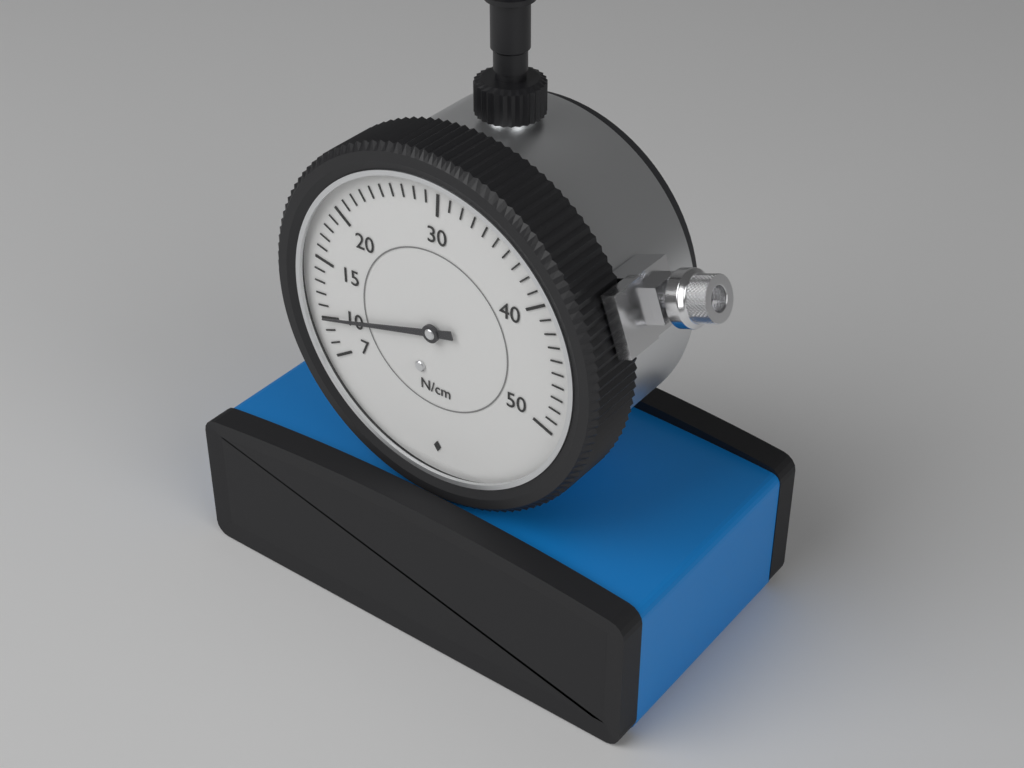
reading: 10 N/cm
